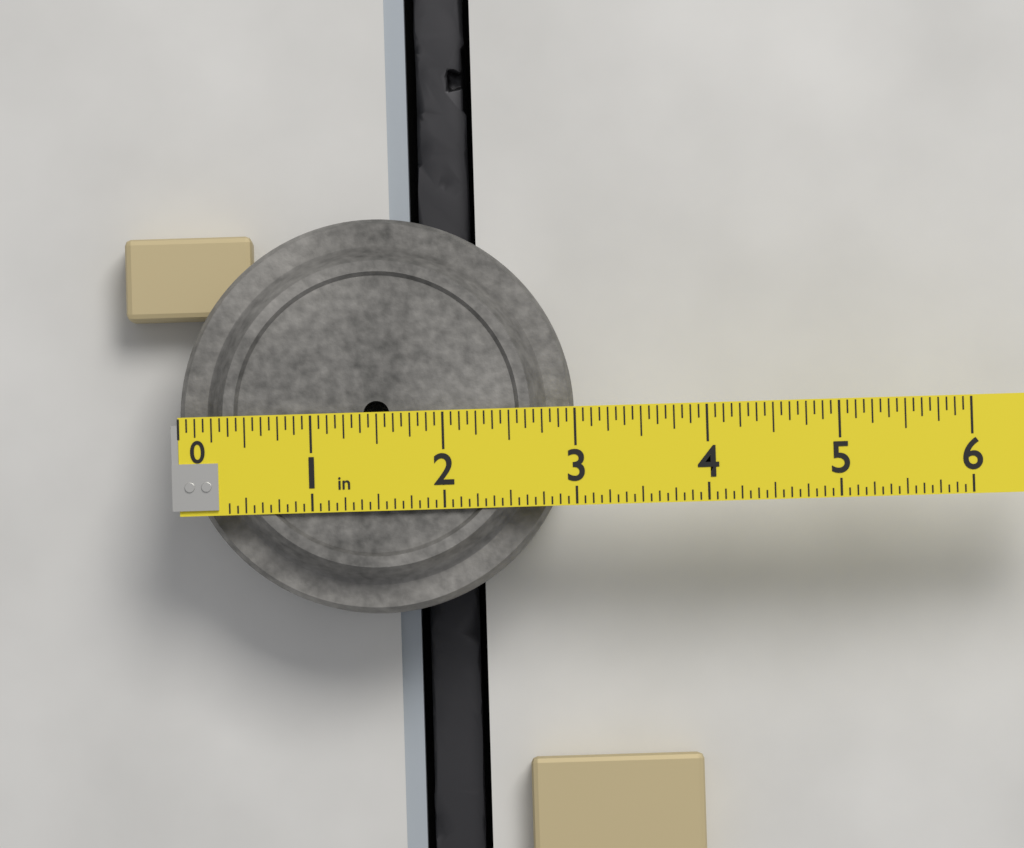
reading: 3.0000 in
